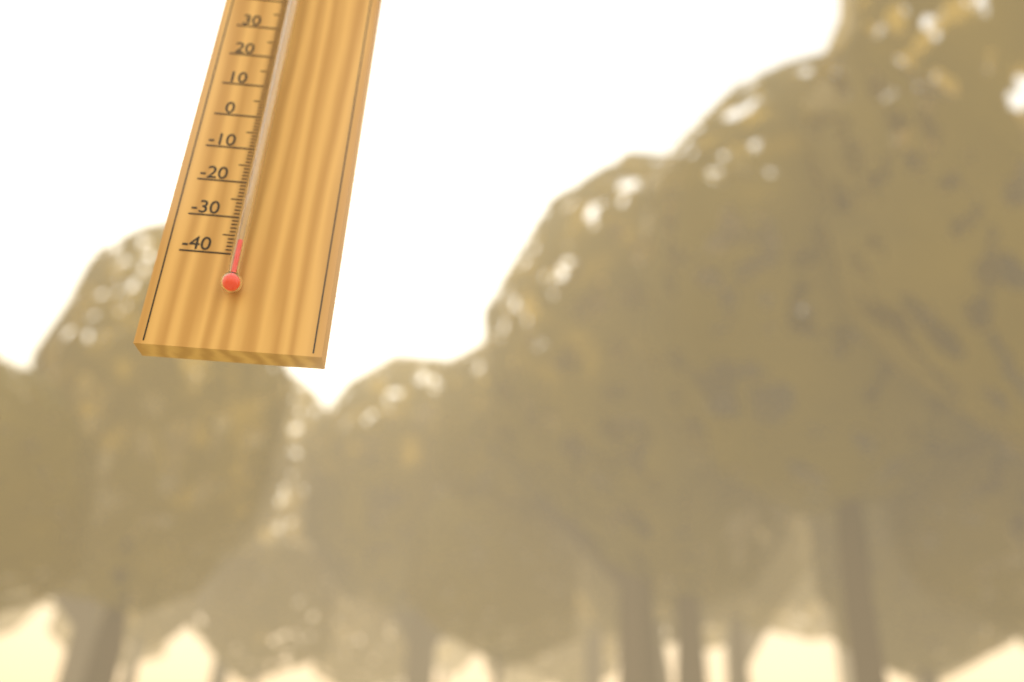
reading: -38 °C
